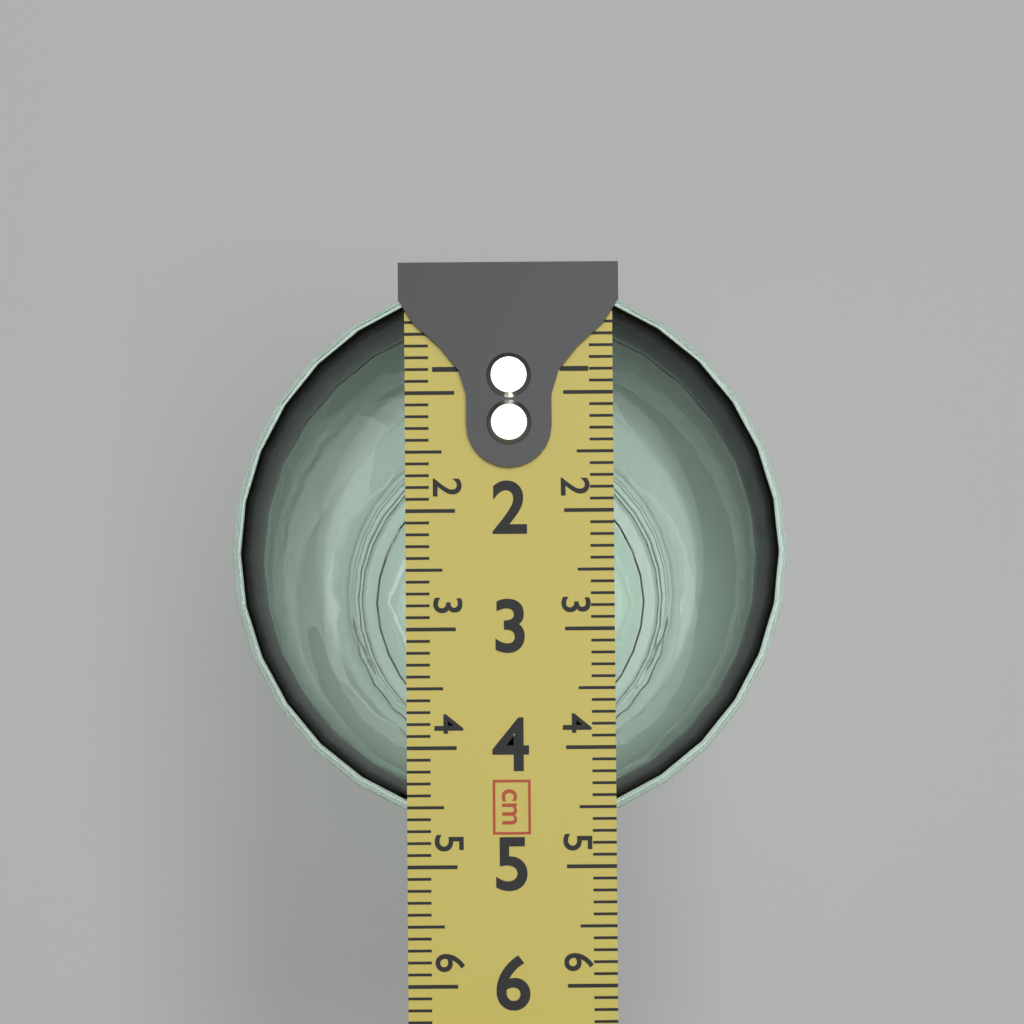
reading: 4.7 cm
